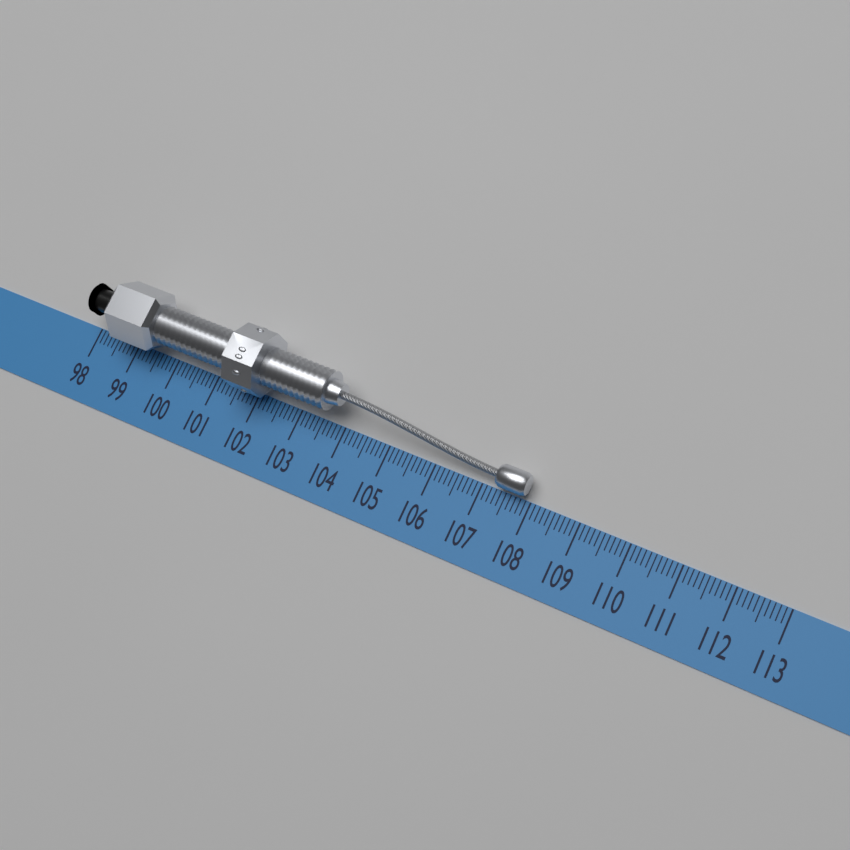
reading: 107.9 (no unit)
